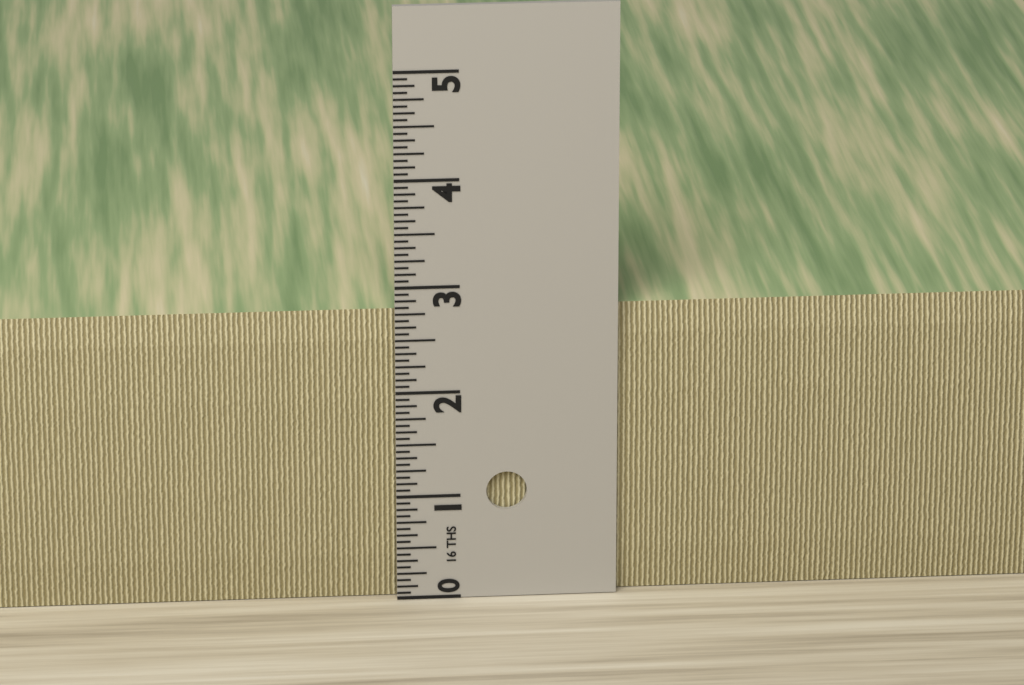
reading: 2.7500 in
